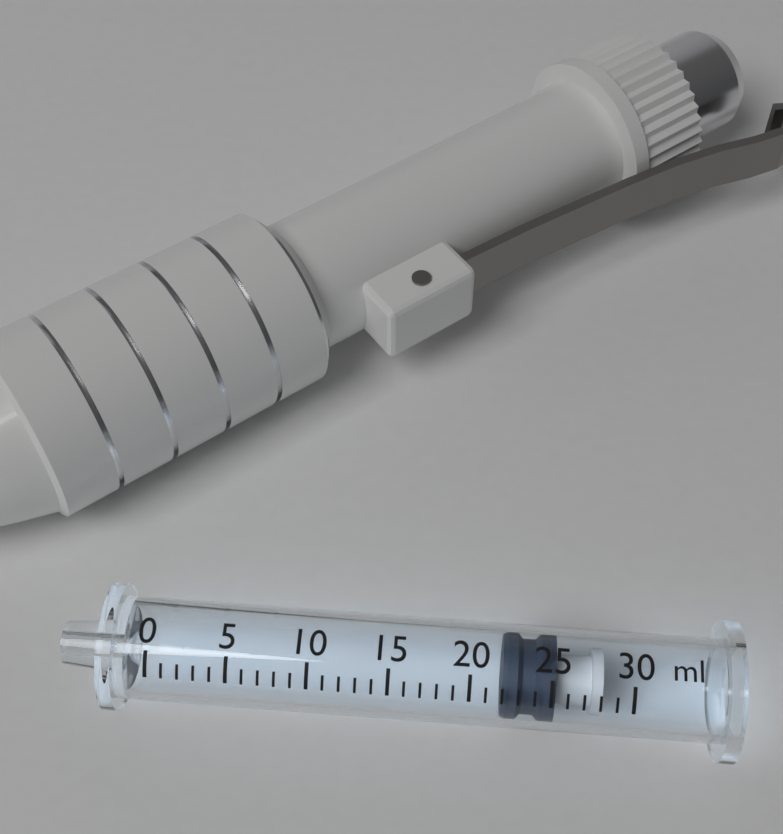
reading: 22 ml
